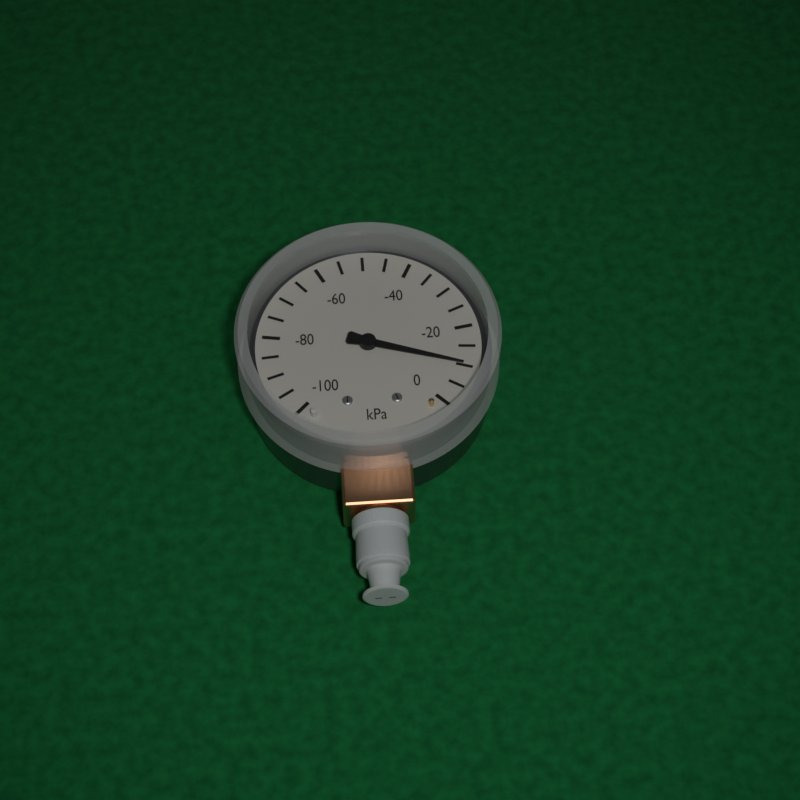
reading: -10 kPa
